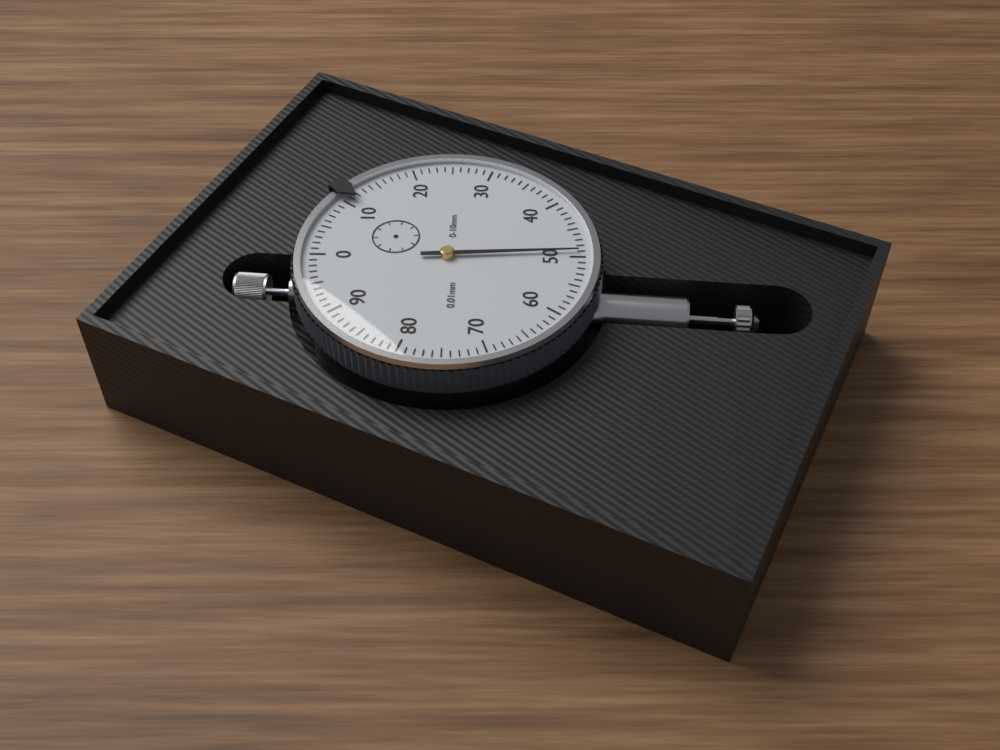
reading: 0.49 mm
